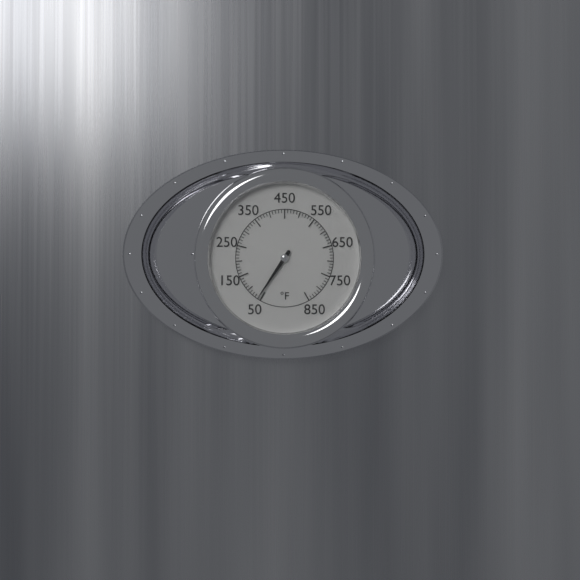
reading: 60 °F
